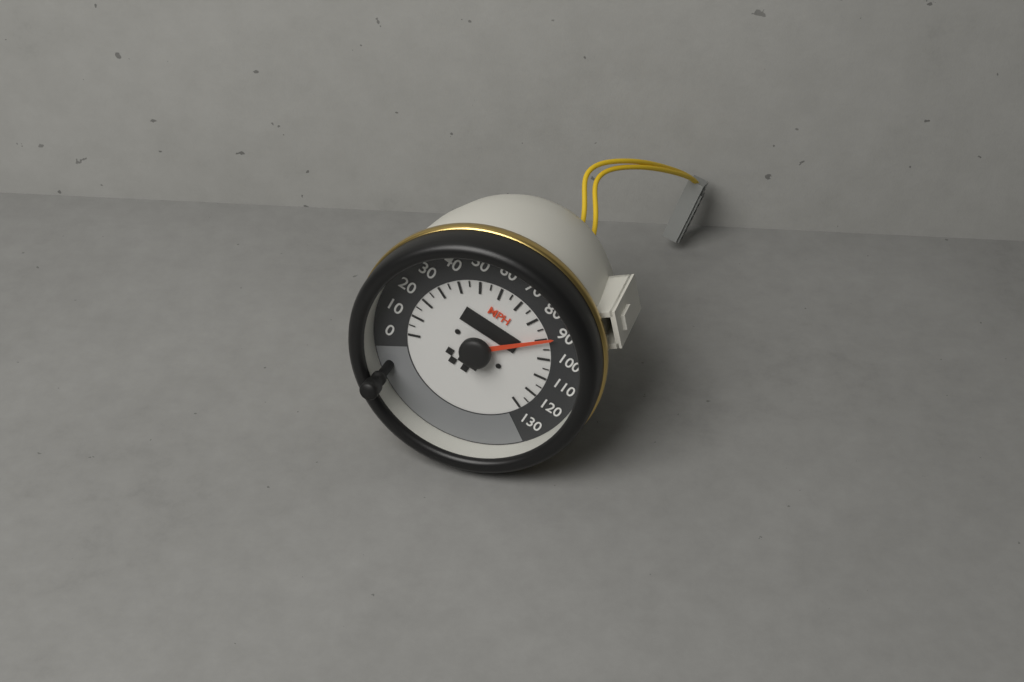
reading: 90 MPH
